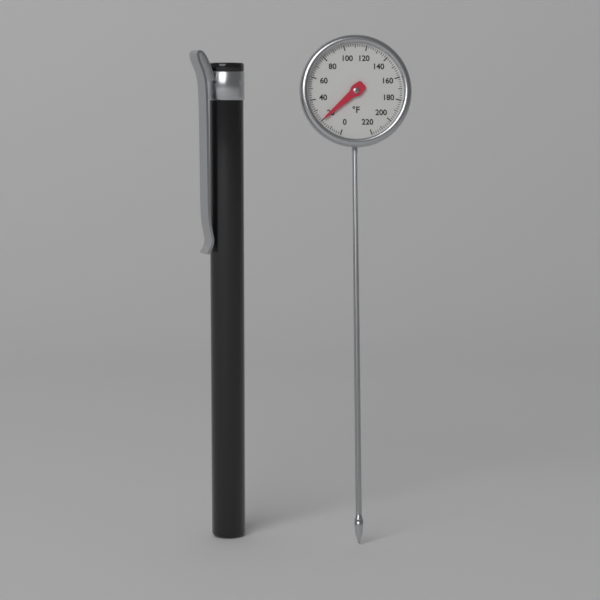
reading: 20 °F
